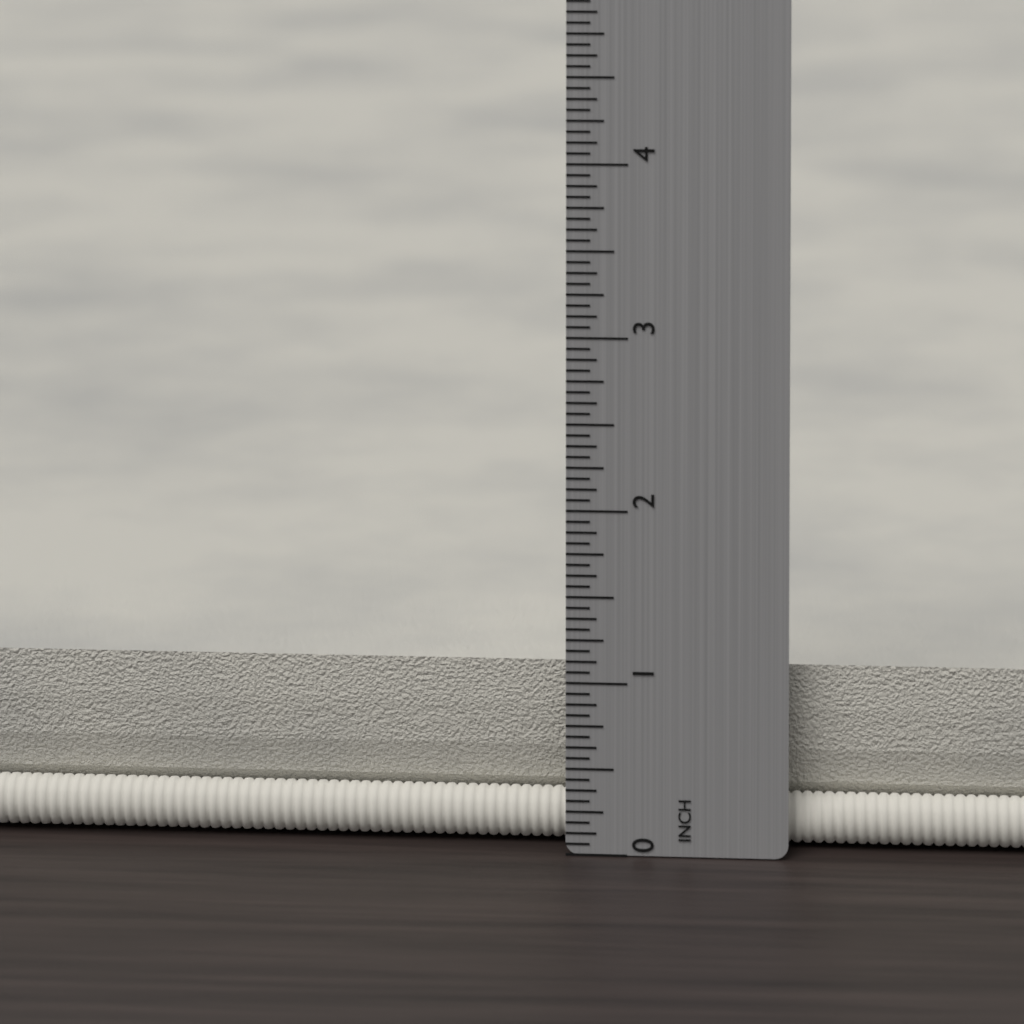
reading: 1.0625 in
